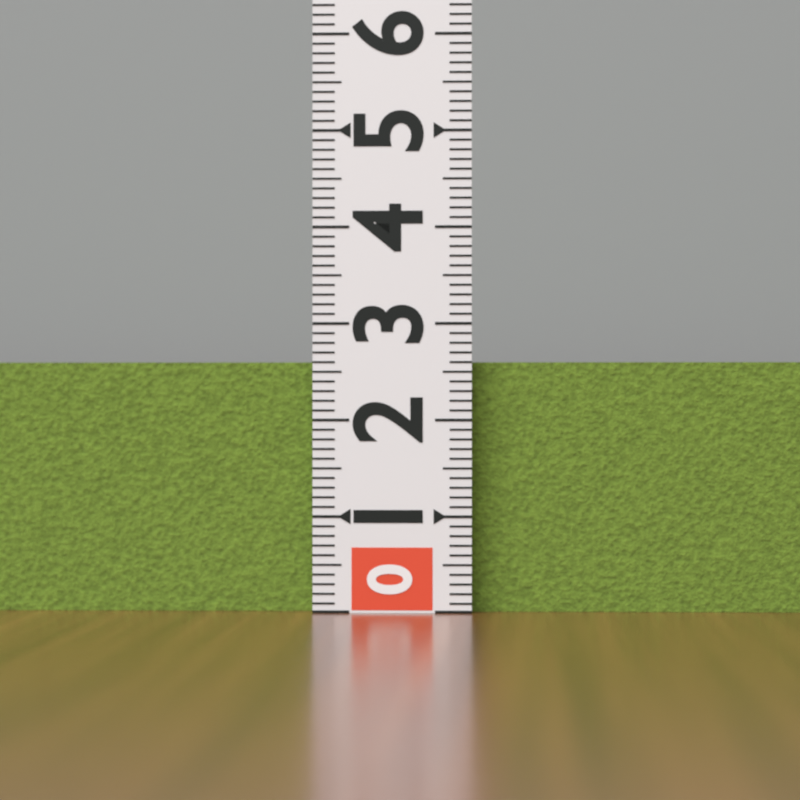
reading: 2.6 (no unit)
